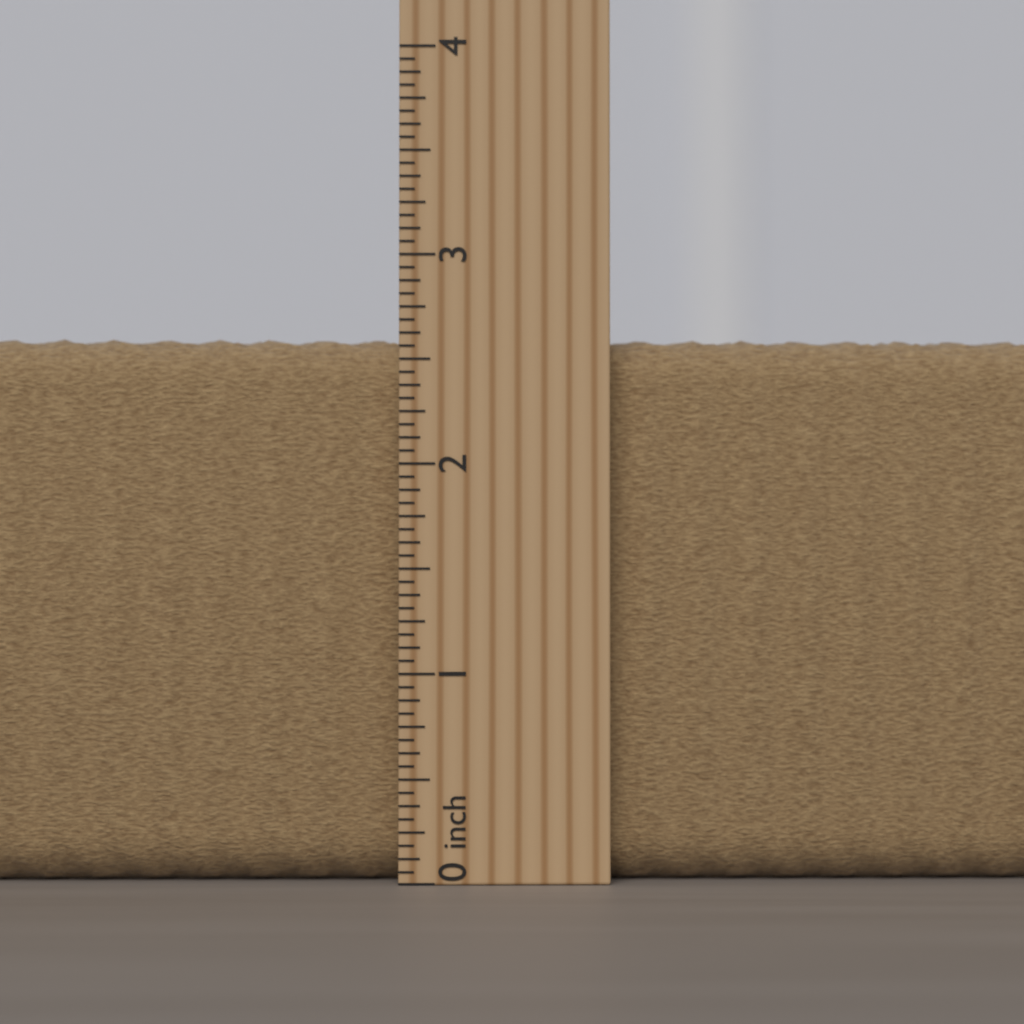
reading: 2.6250 inch
